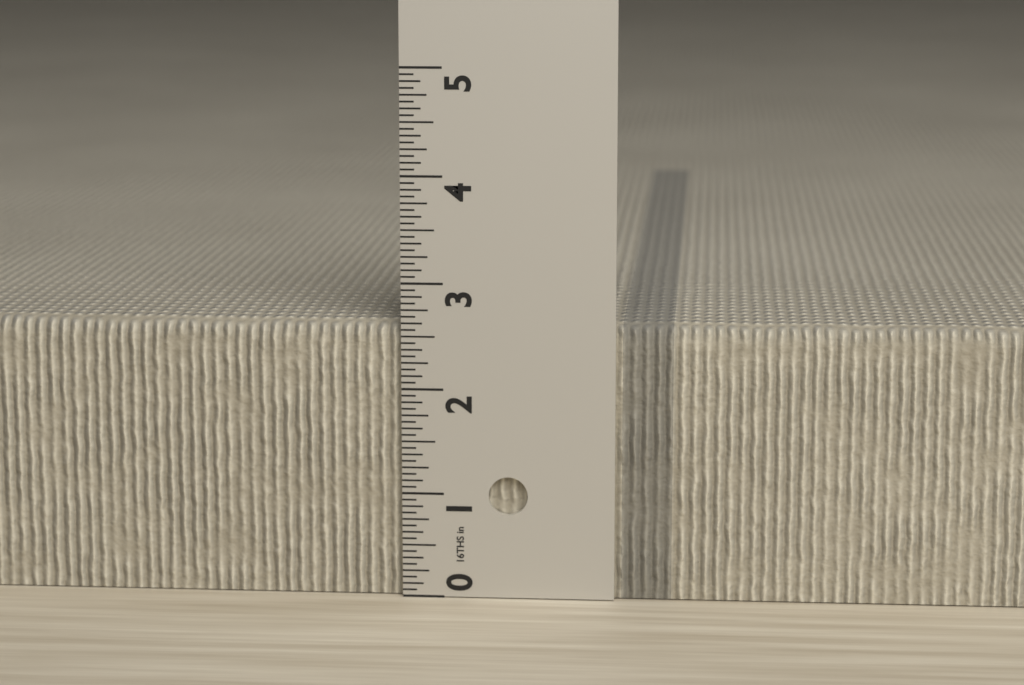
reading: 2.6250 in
